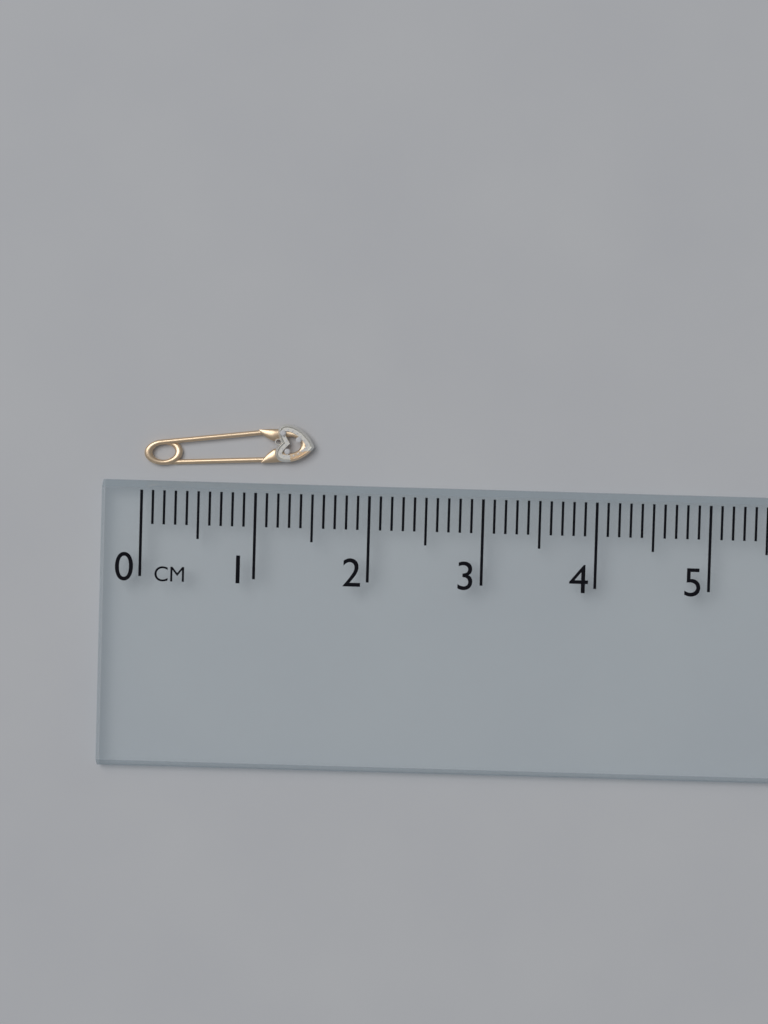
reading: 1.5 cm
